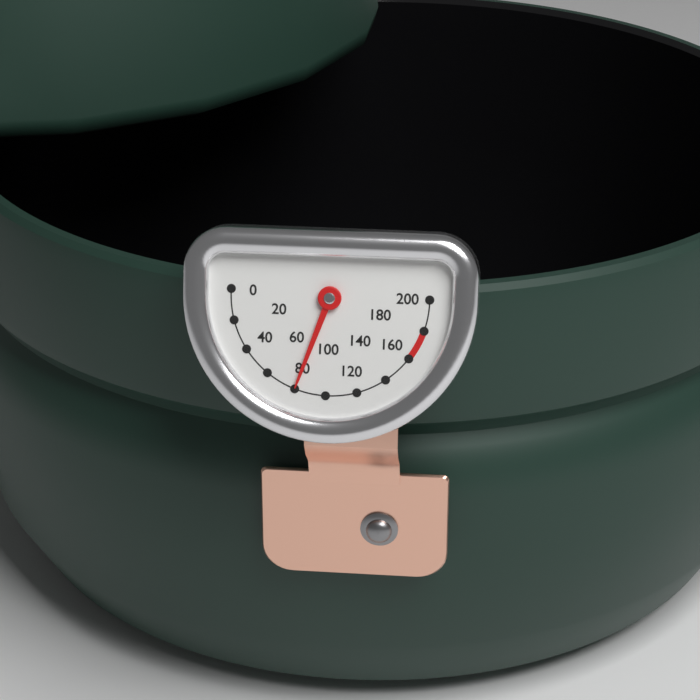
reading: 80 (no unit)
